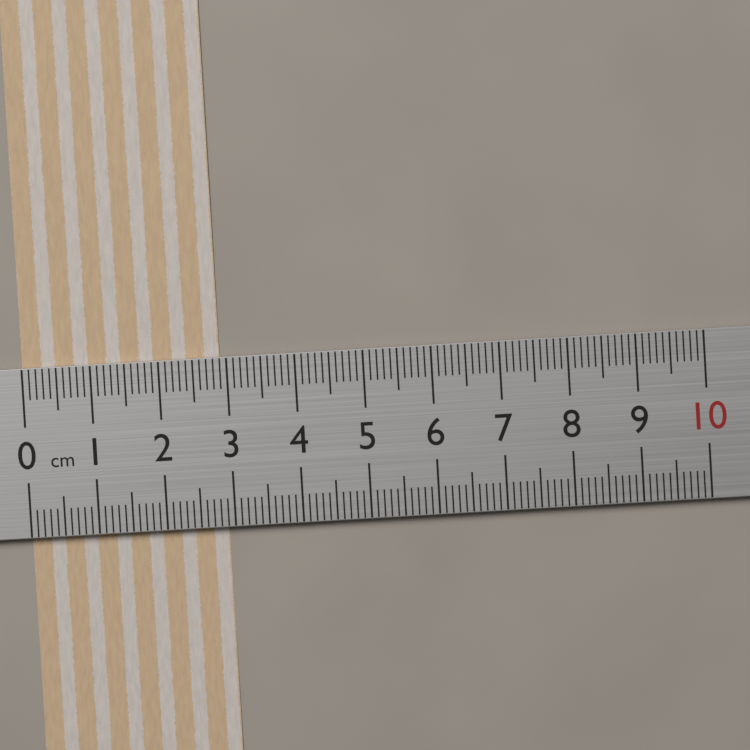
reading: 2.9 cm
